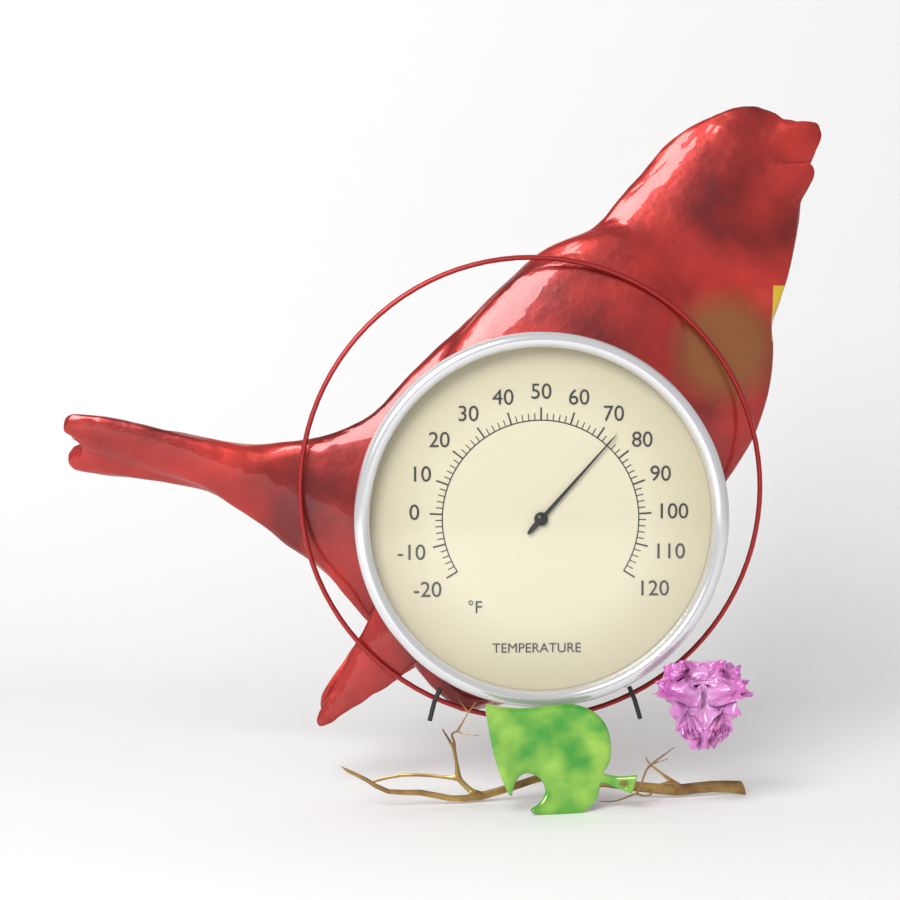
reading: 74 °F
